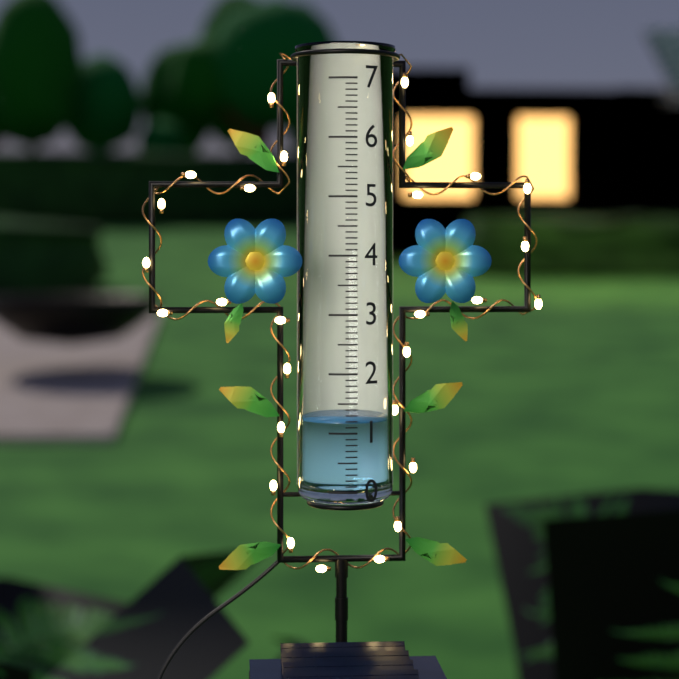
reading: 1.2 (no unit)
